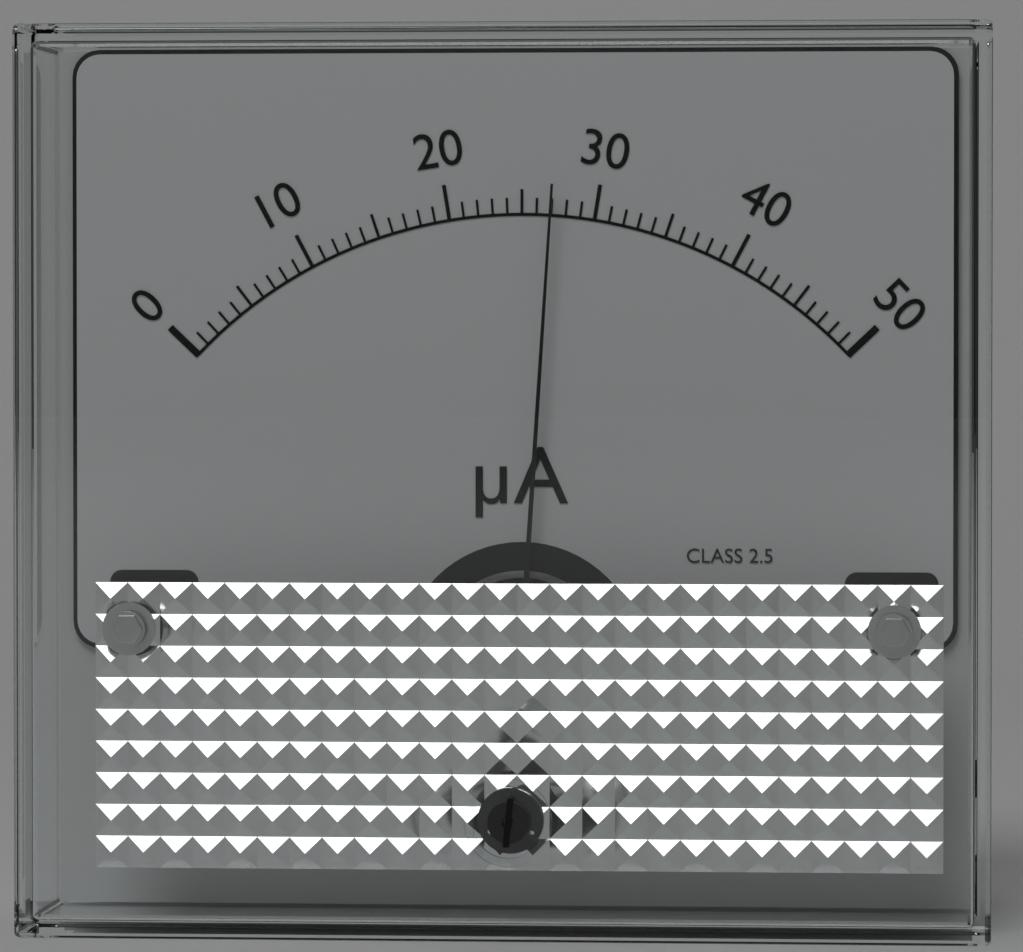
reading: 27 µA
